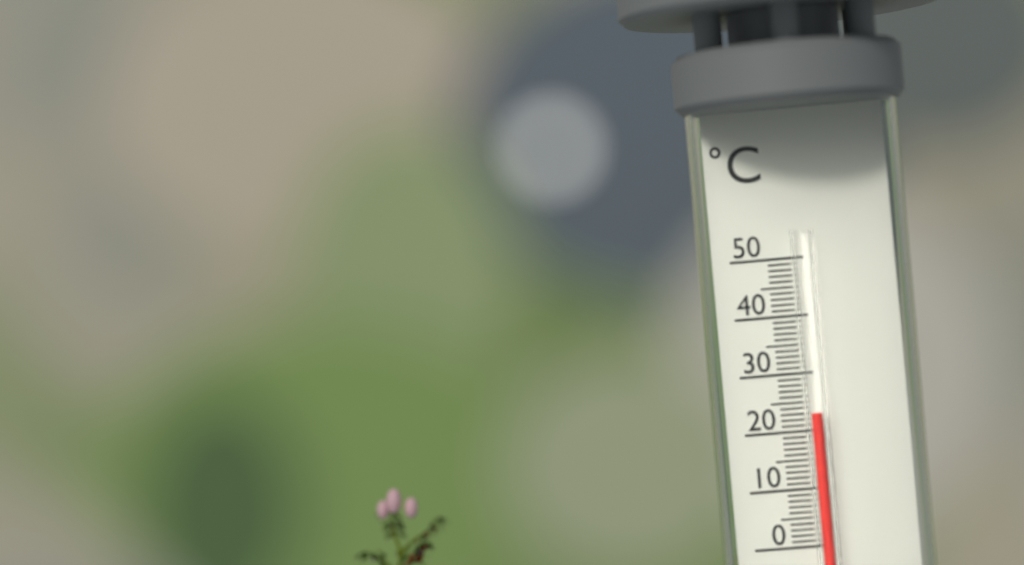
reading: 23 °C
